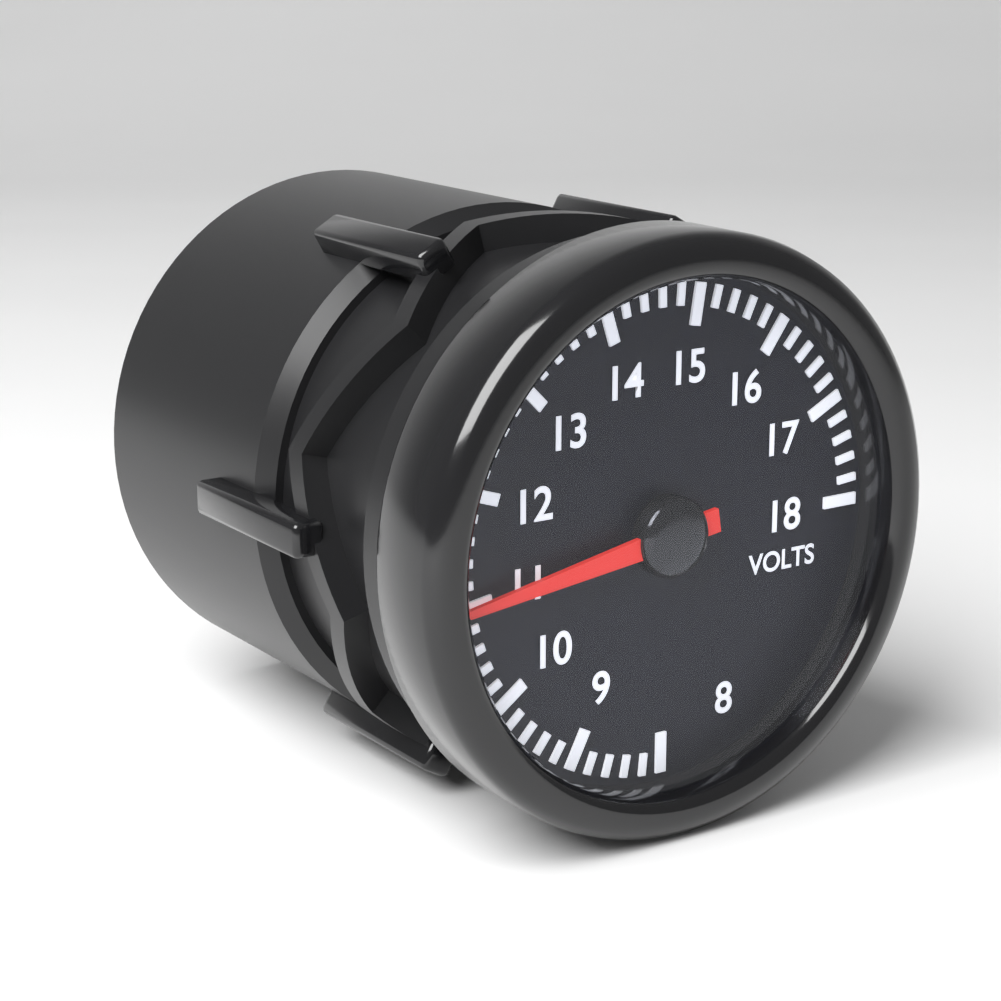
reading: 11.0 V
